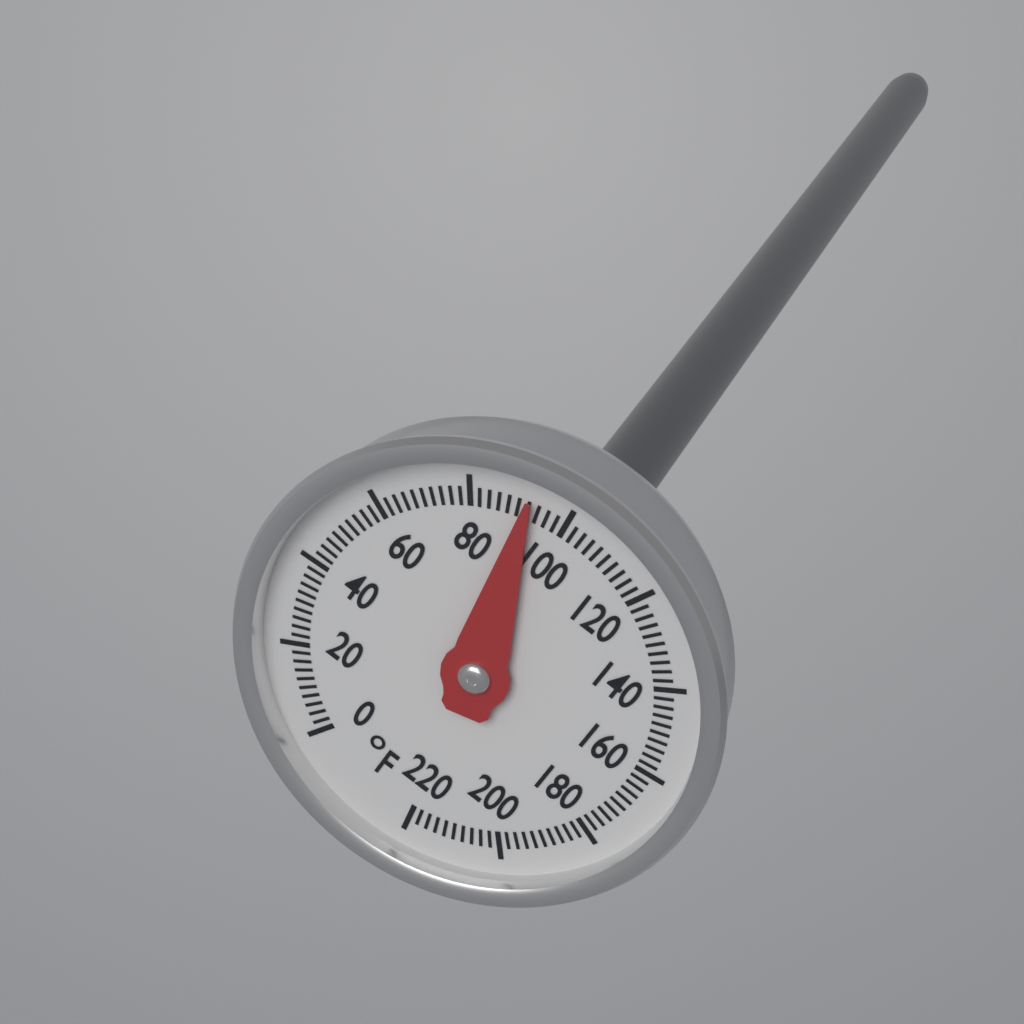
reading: 92 °F
